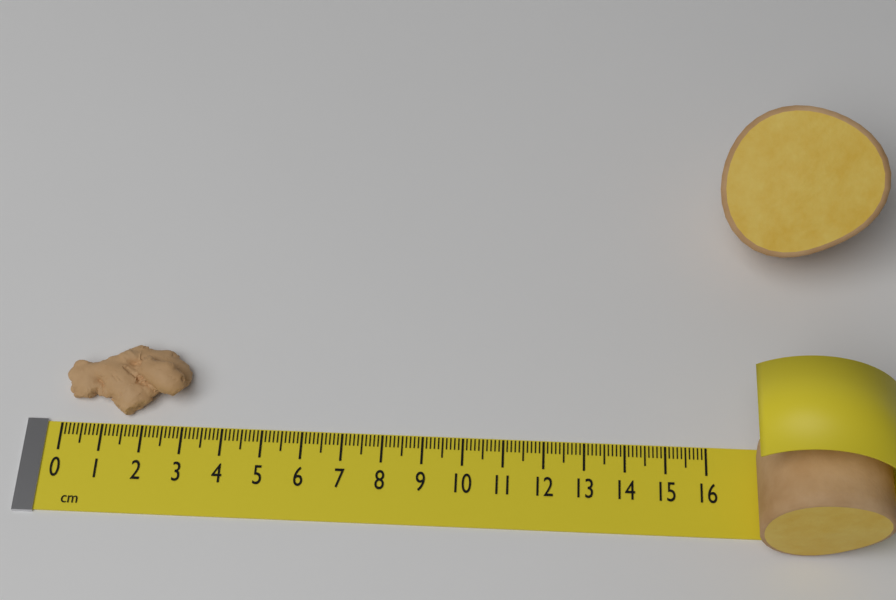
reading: 3.1 cm
